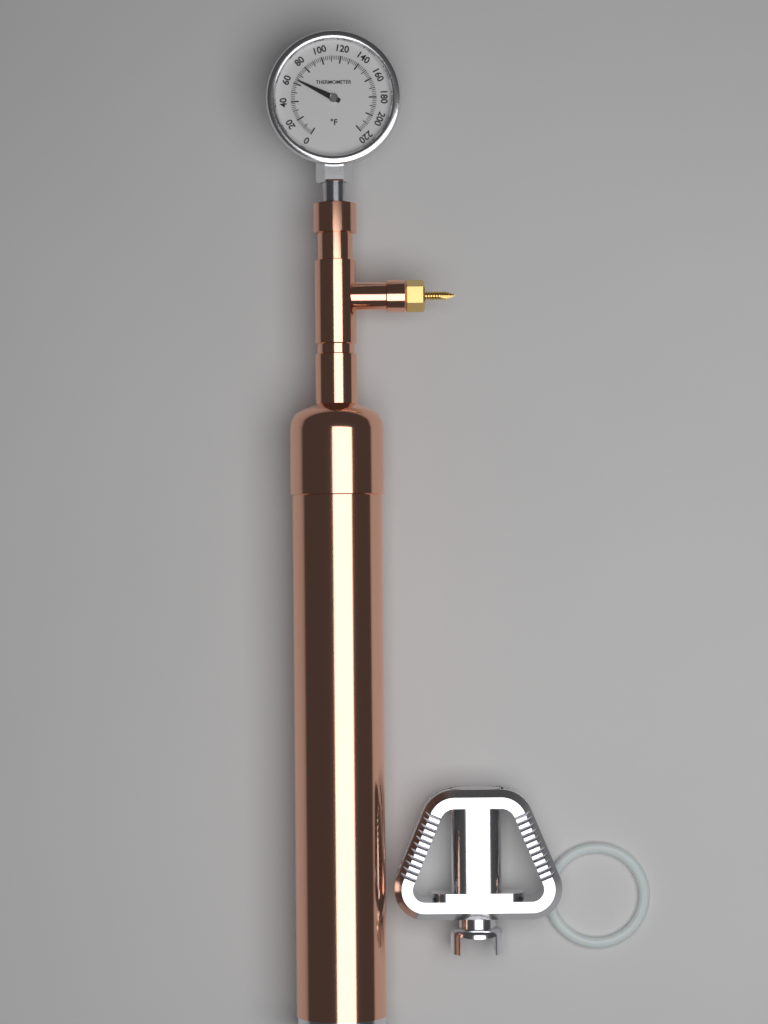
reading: 64 °F
